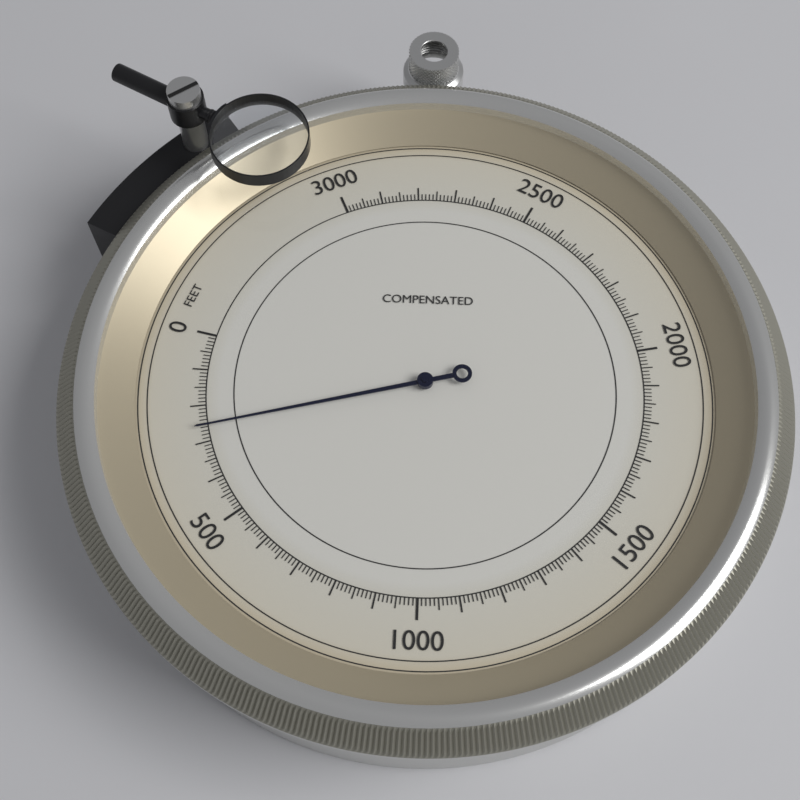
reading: 260 feet
